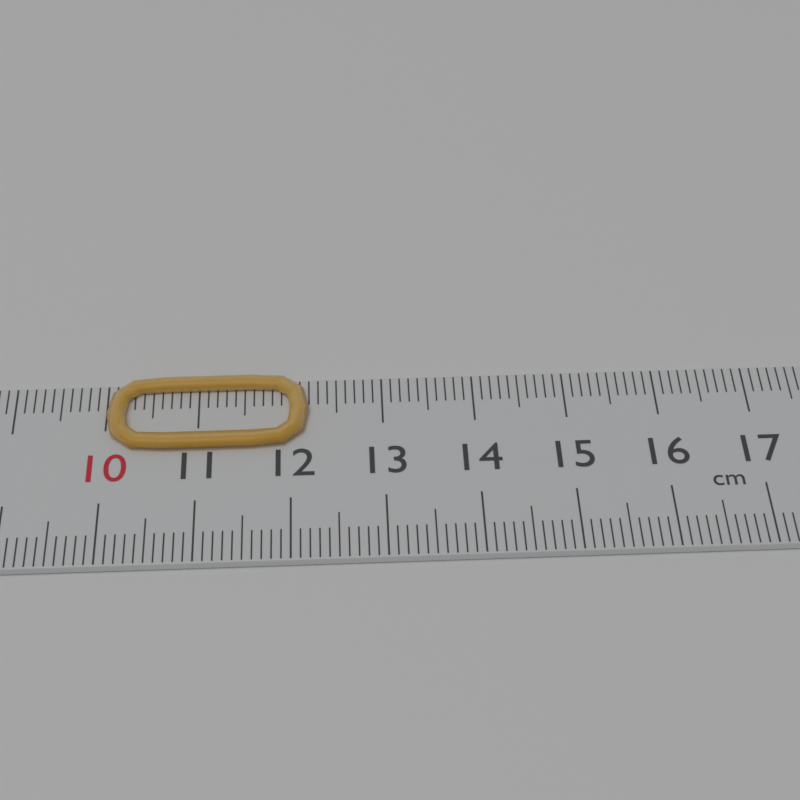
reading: 12.2 cm
